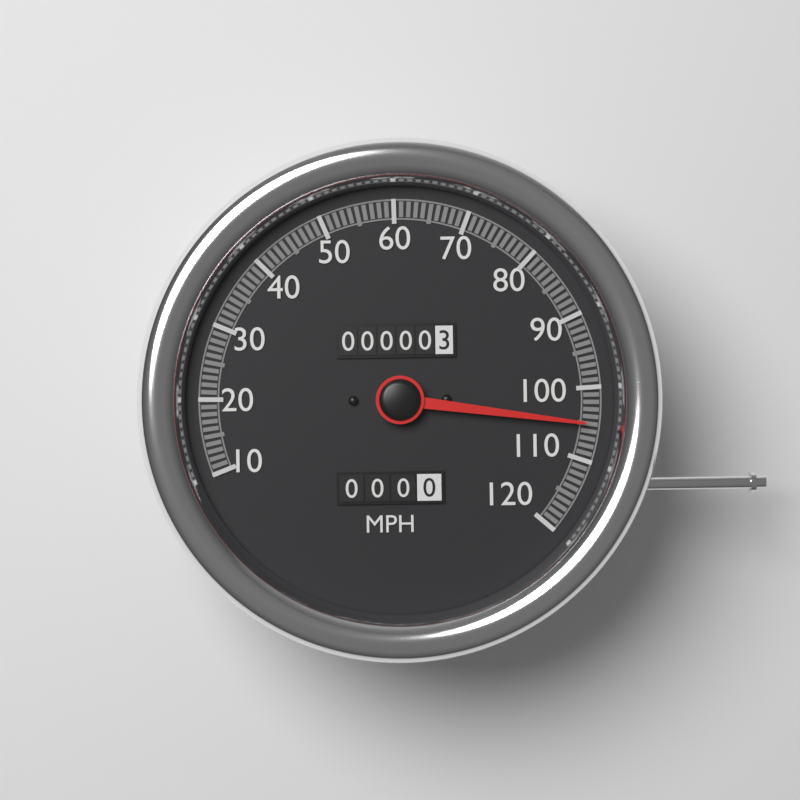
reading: 105 MPH
